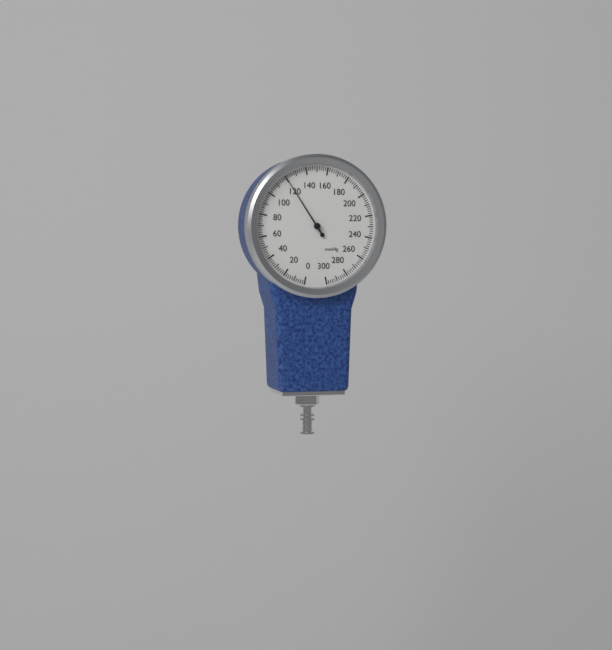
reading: 120 mmHg
